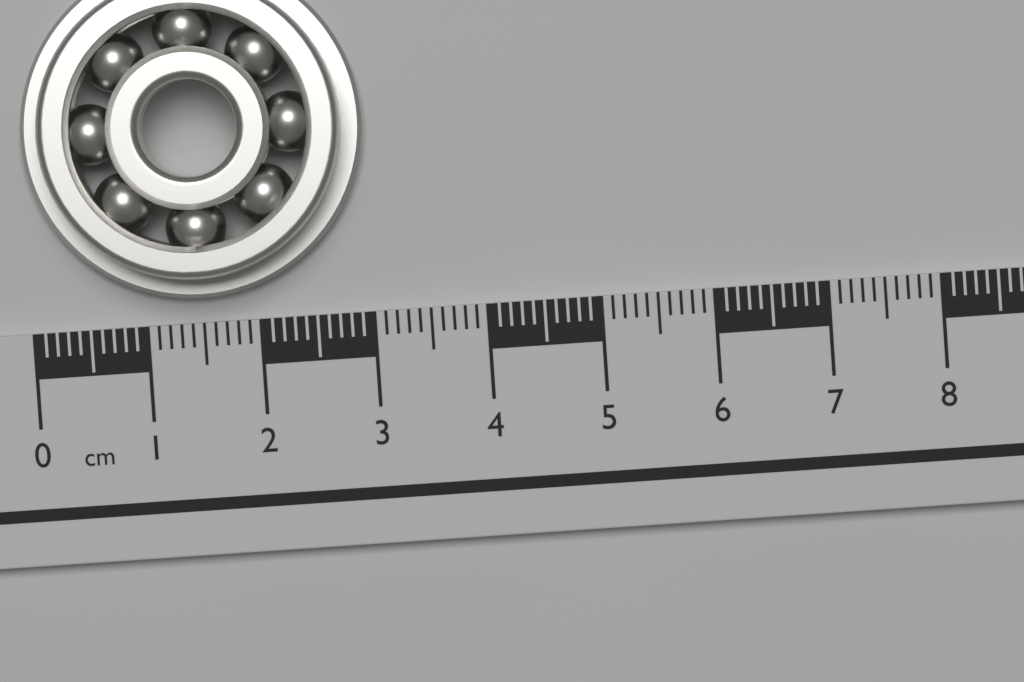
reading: 3.0 cm
